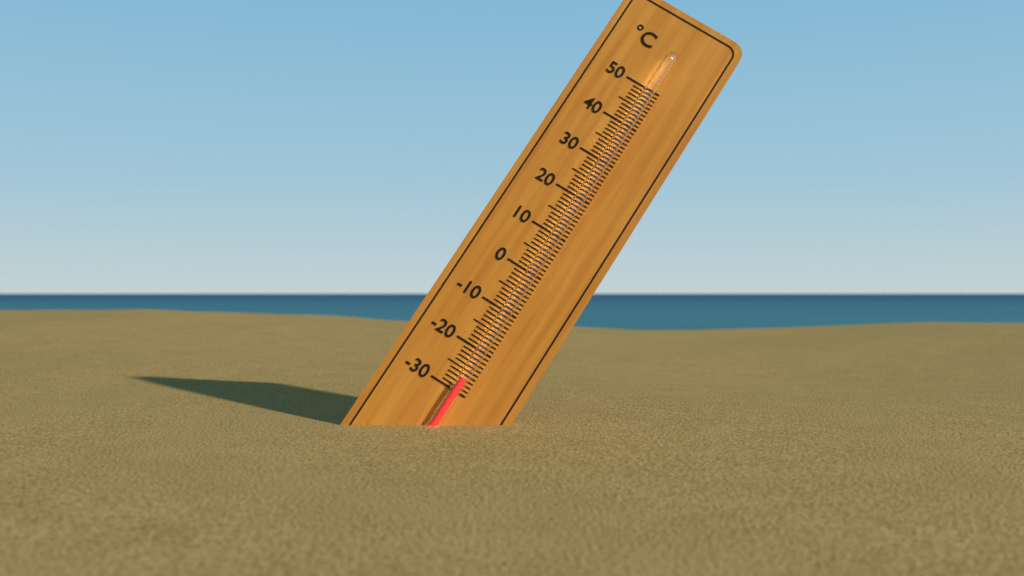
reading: -27 °C
